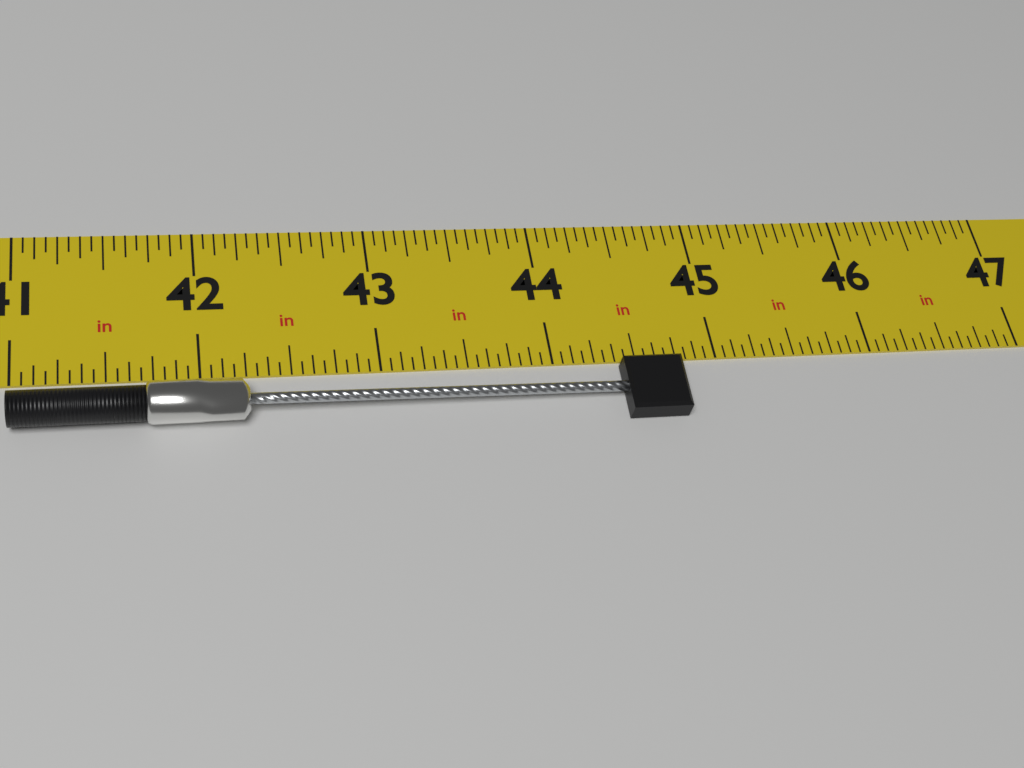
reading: 44.7500 in
